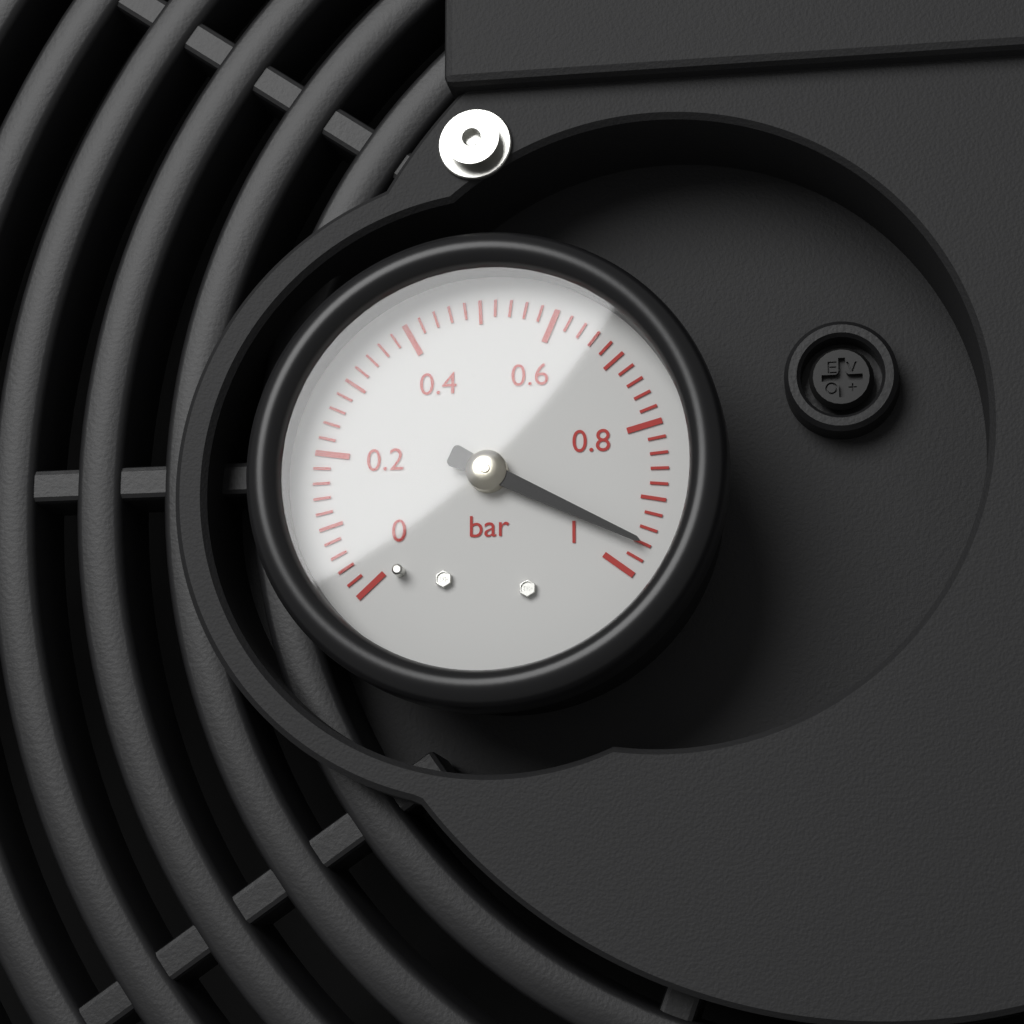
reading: 0.96 bar
